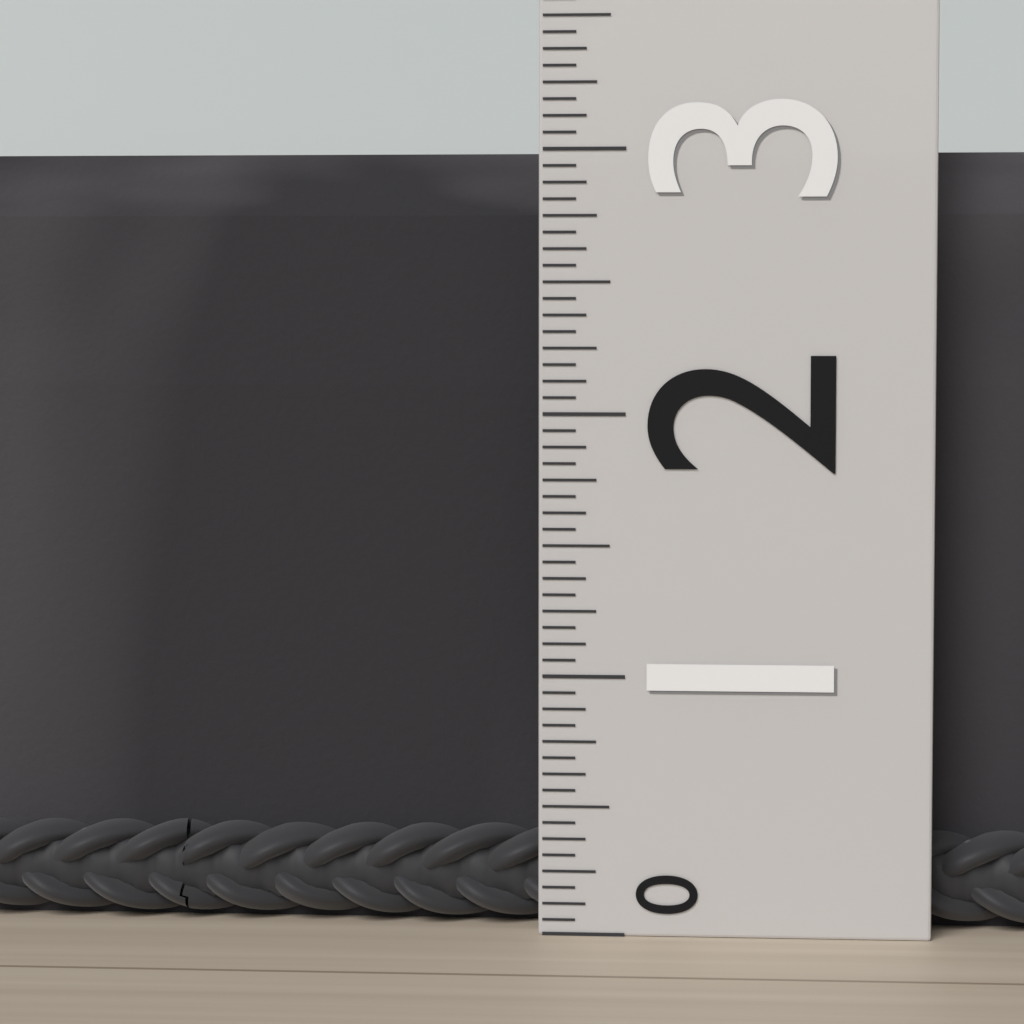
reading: 3.0000 (no unit)
